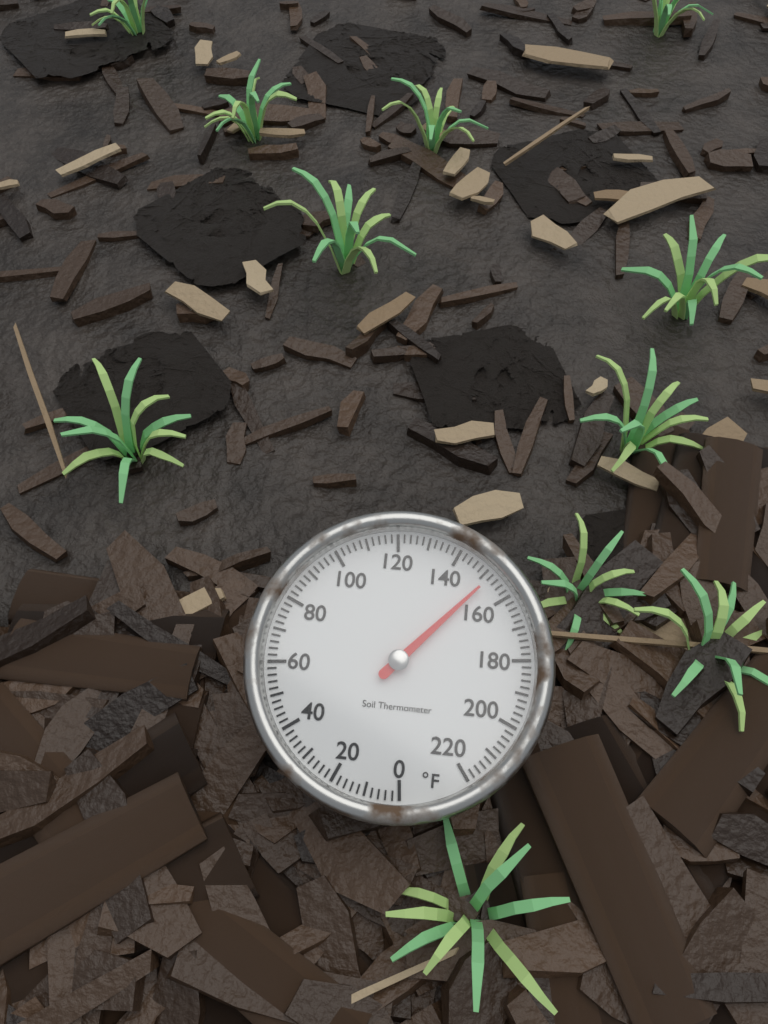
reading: 152 °F
